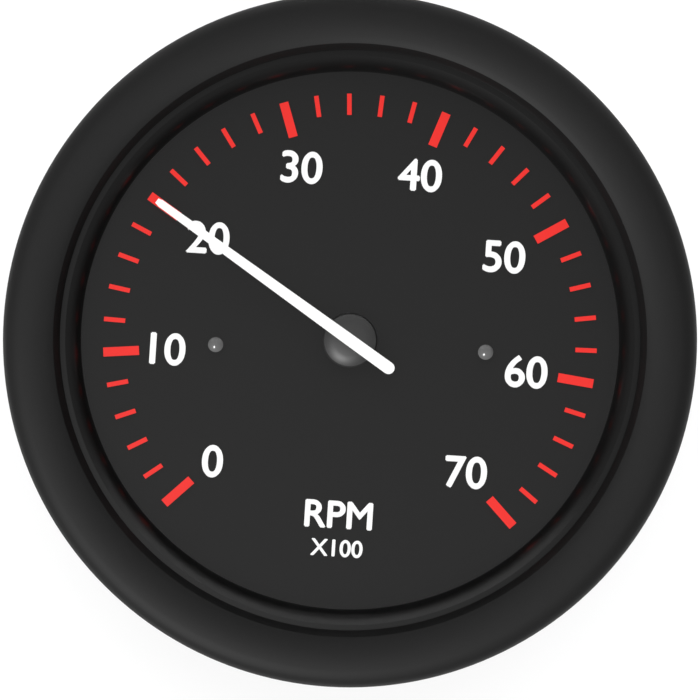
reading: 20 RPM x100
